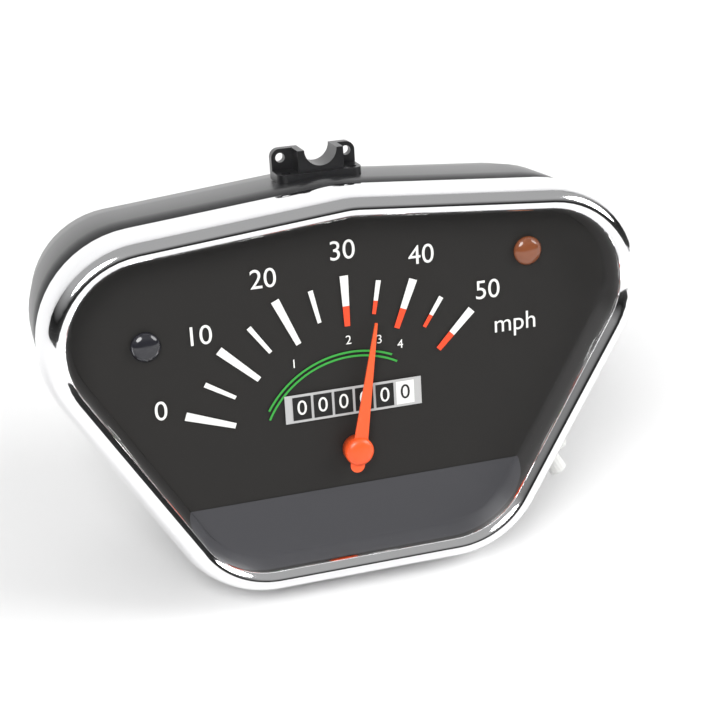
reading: 35 mph
